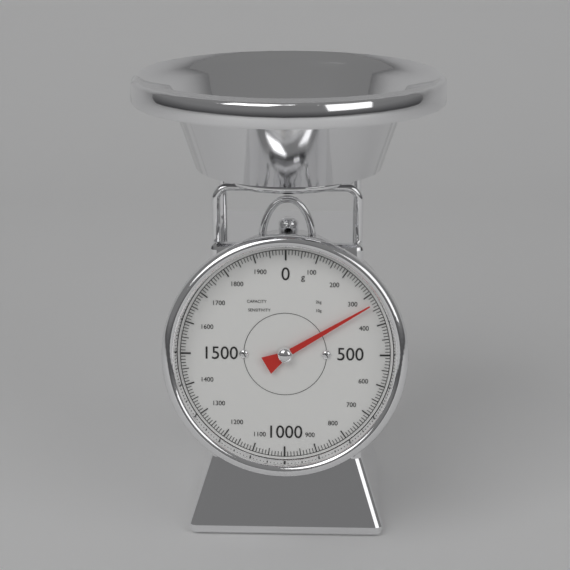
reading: 330 g
